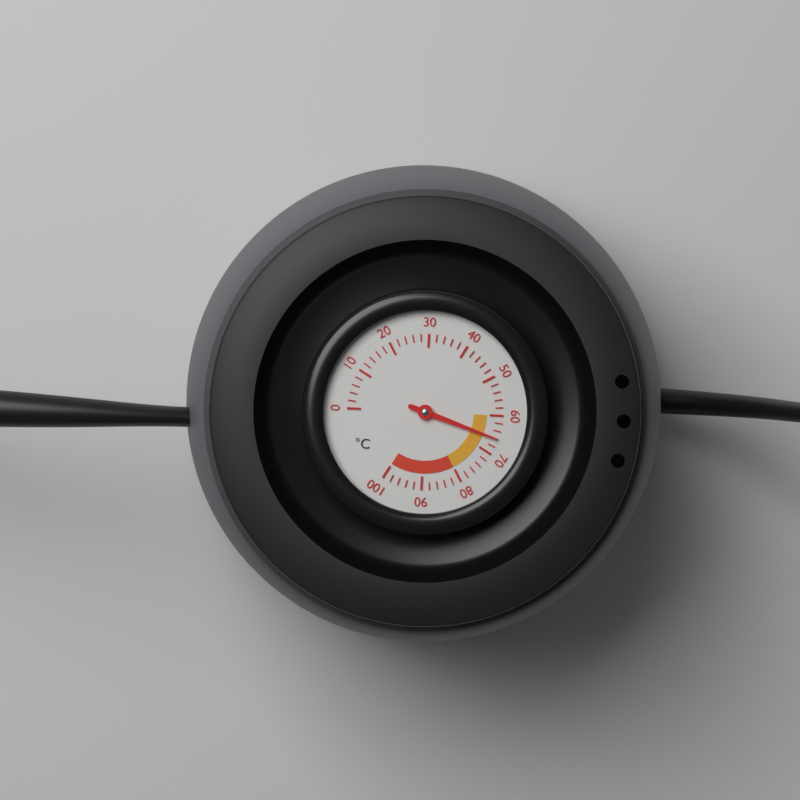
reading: 66 °C
